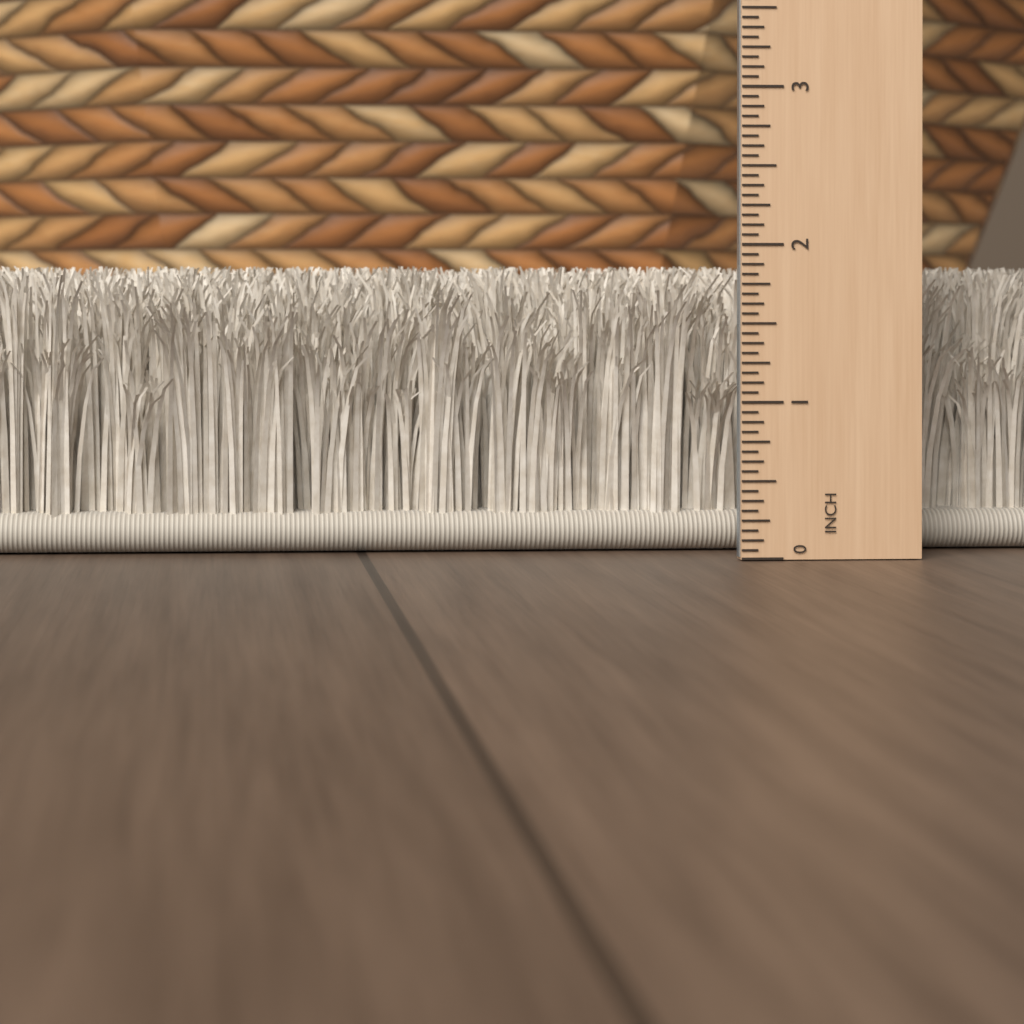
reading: 1.8750 in
